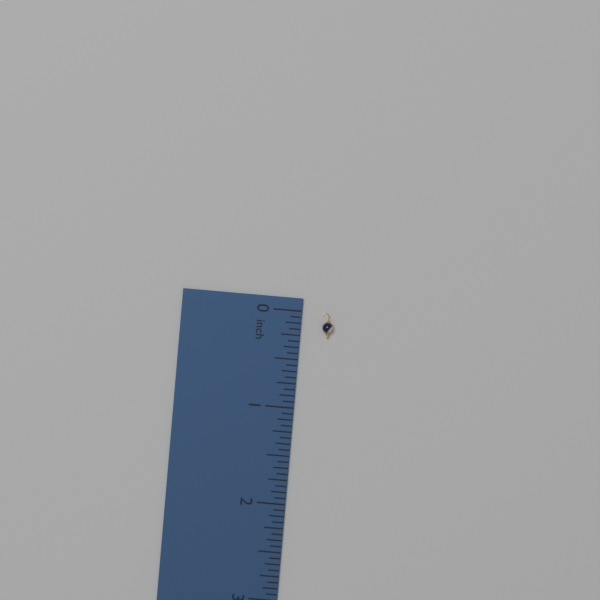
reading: 0.2500 inch
